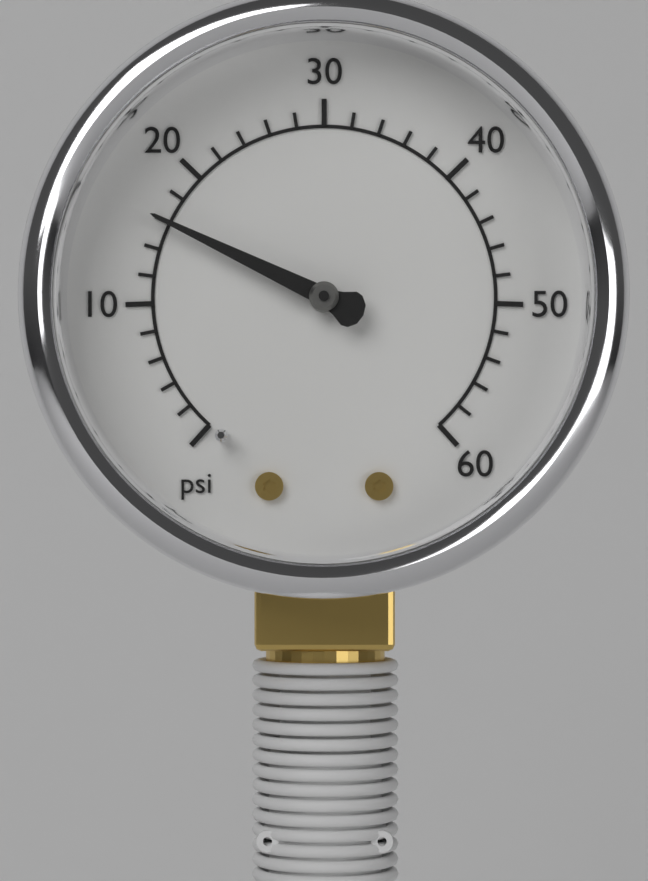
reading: 16 psi
